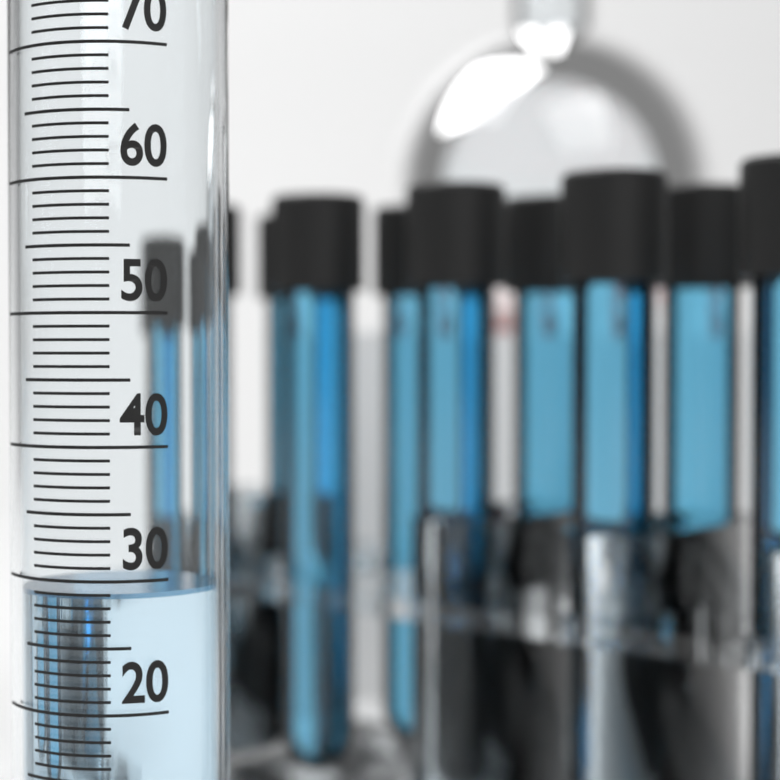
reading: 29 ml
